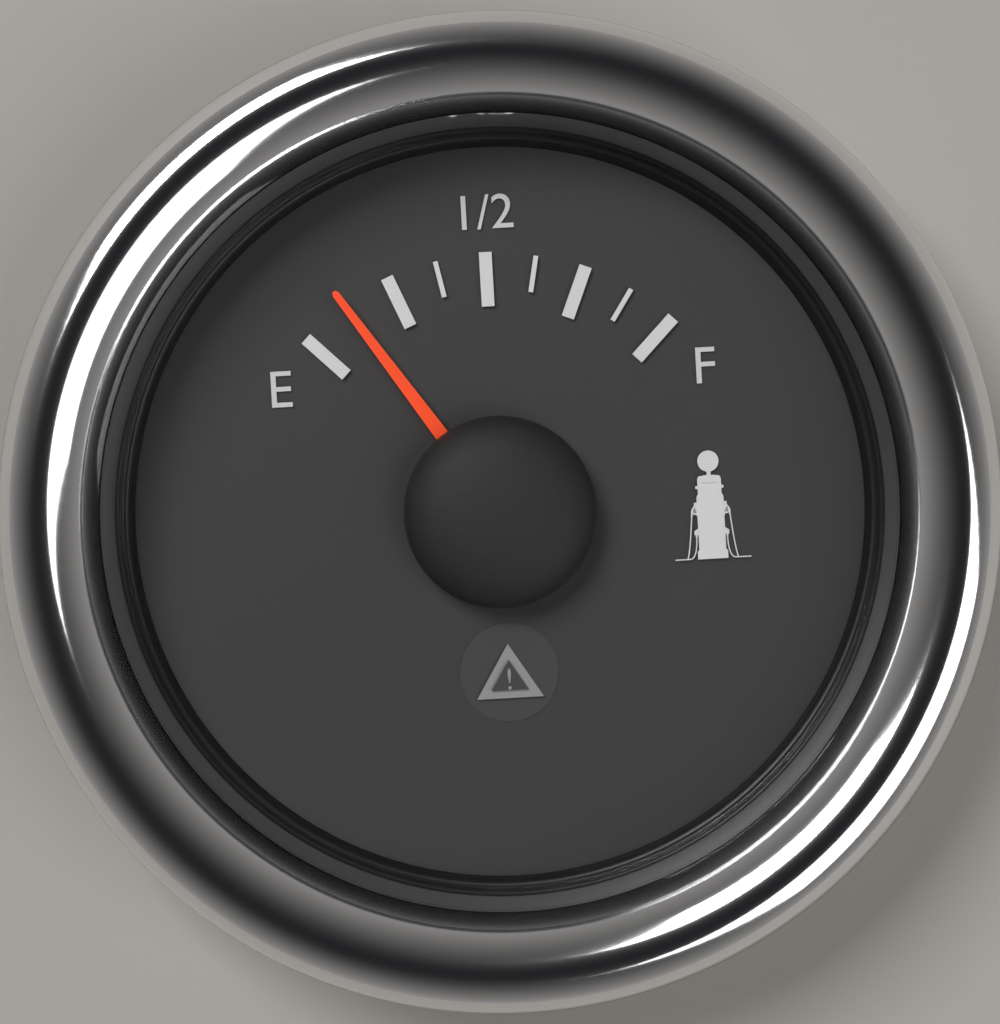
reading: 0.125 (no unit)
